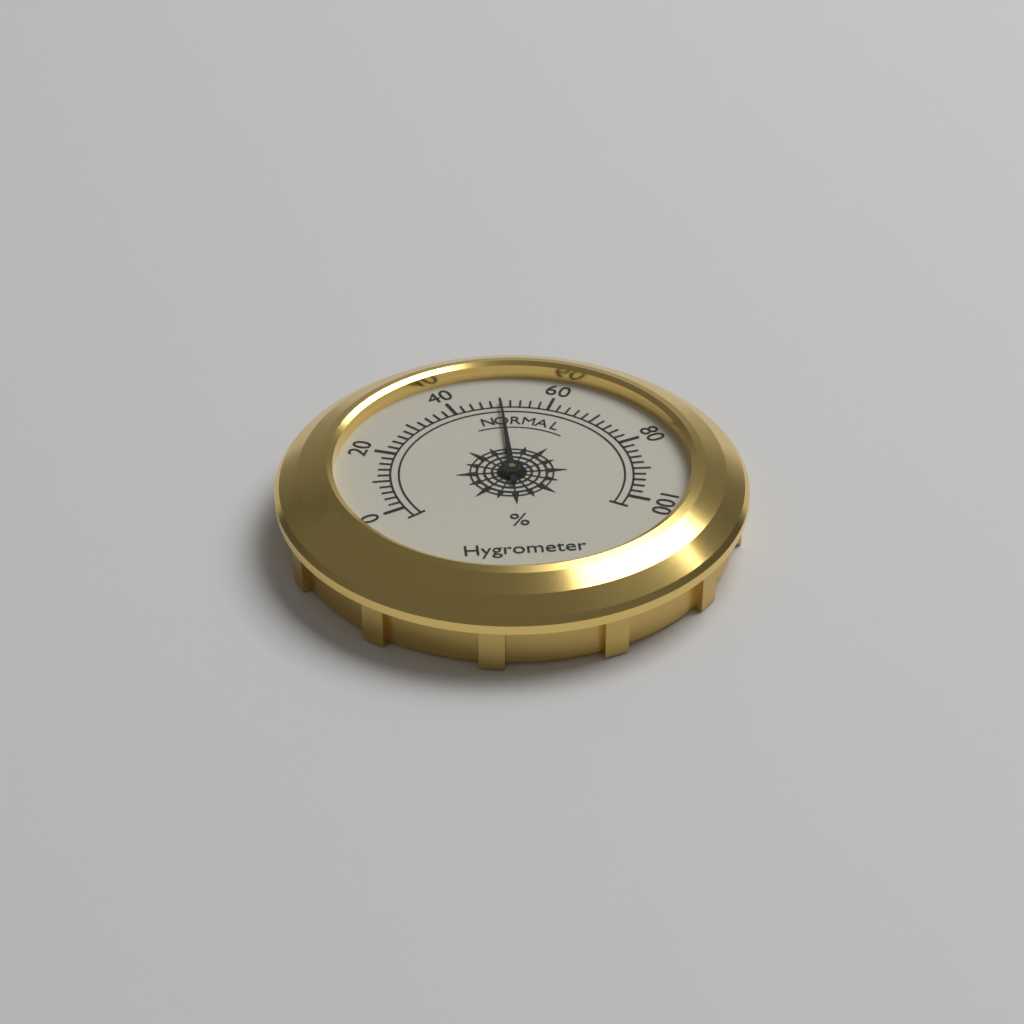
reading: 50 %
